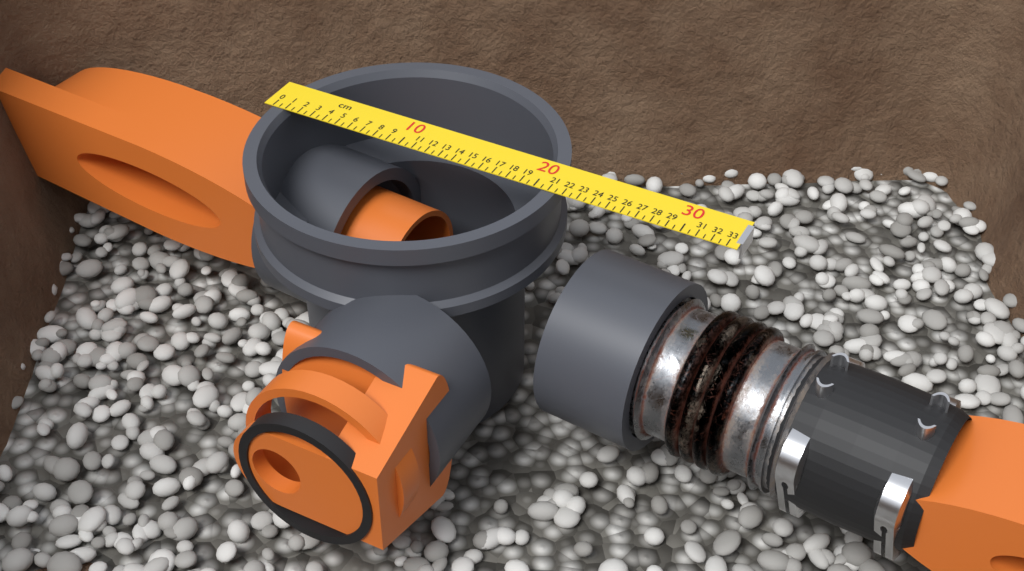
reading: 21.5 cm
